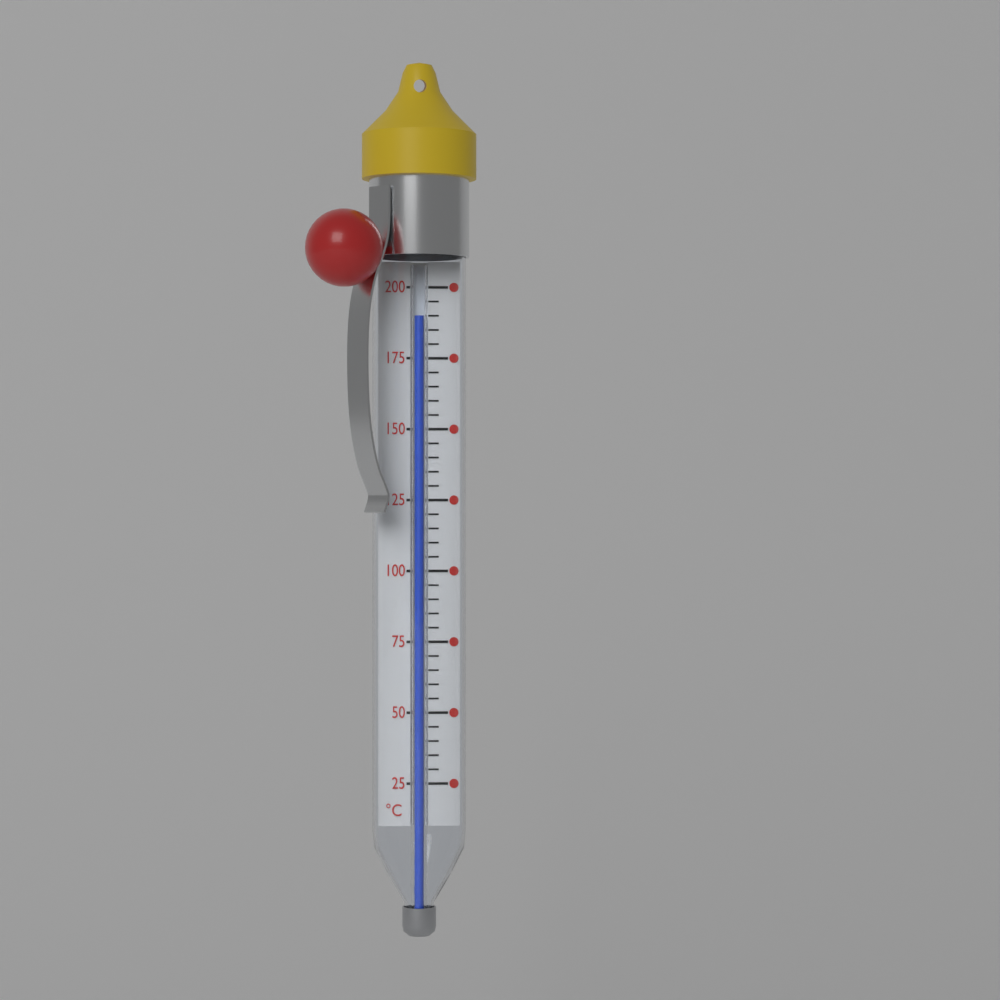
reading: 190 °C
